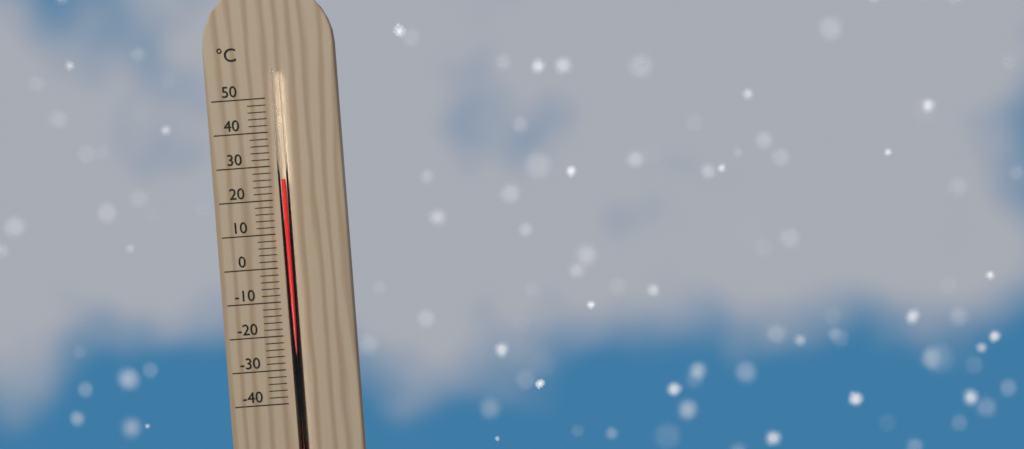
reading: 26 °C
